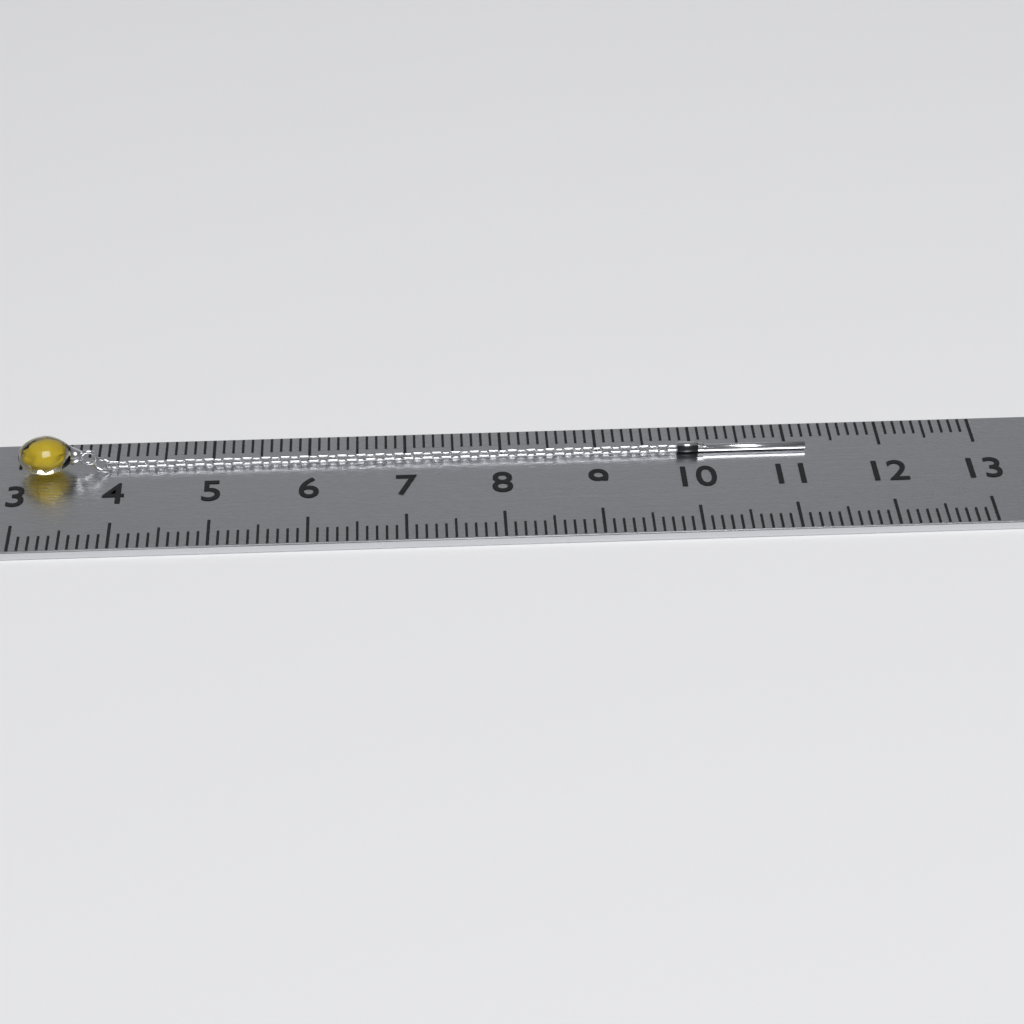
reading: 11.2 (no unit)
